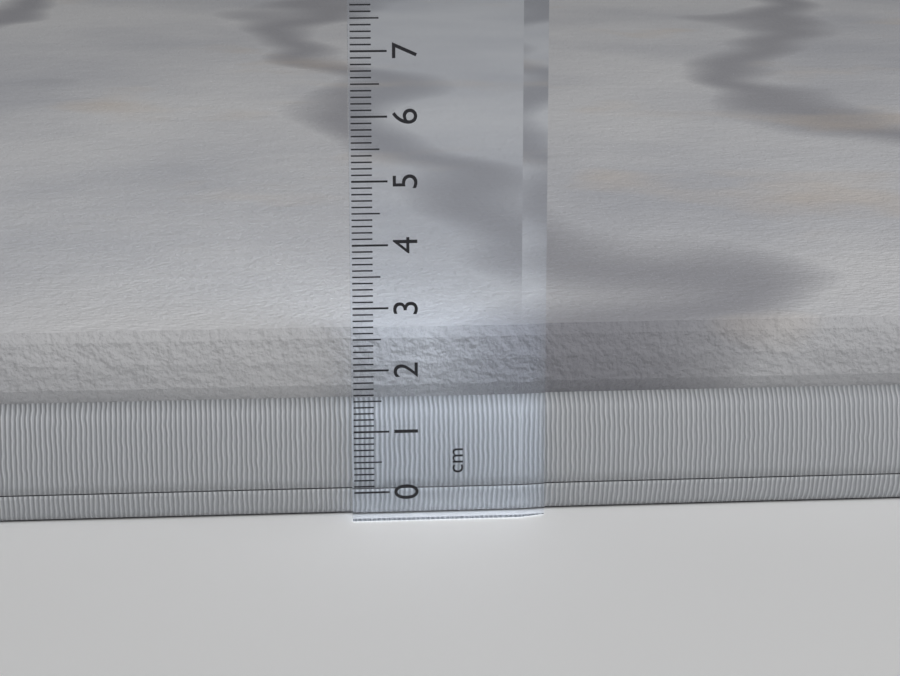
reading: 2.6 cm
